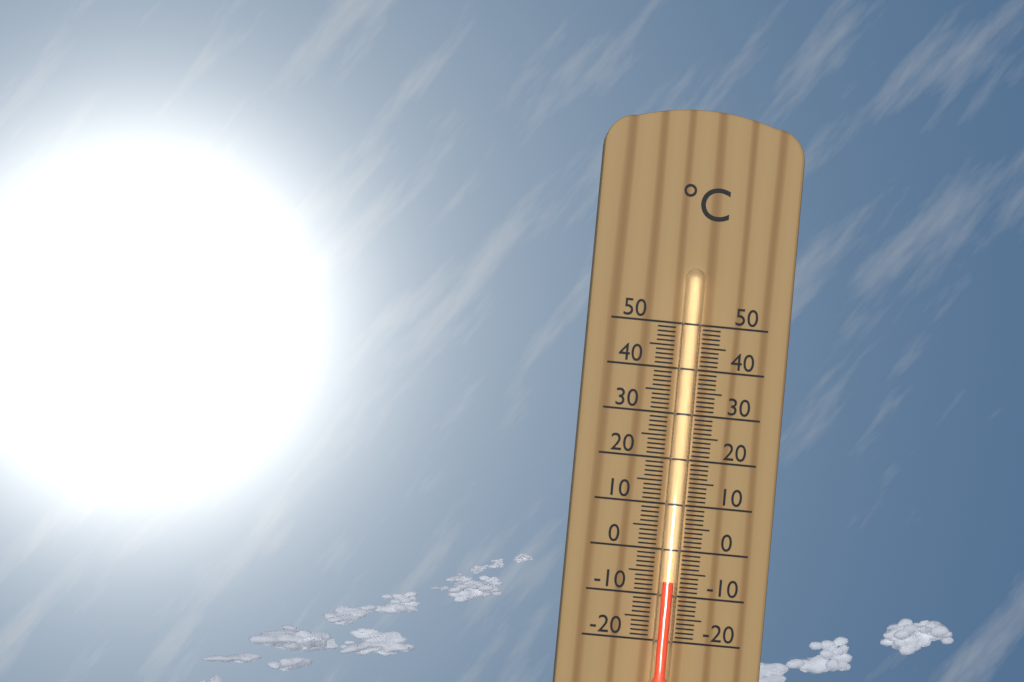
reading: -7 °C
